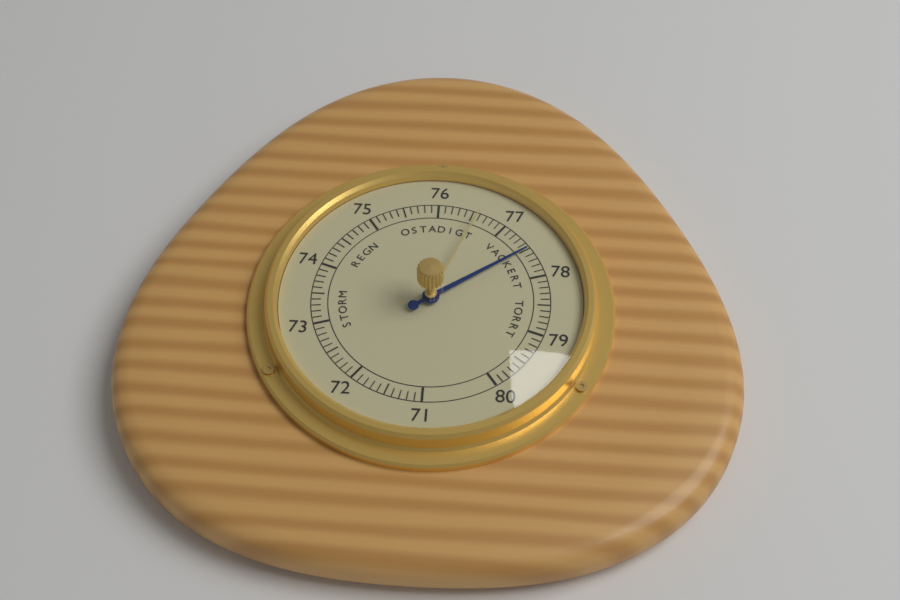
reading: 77.5 (no unit)
